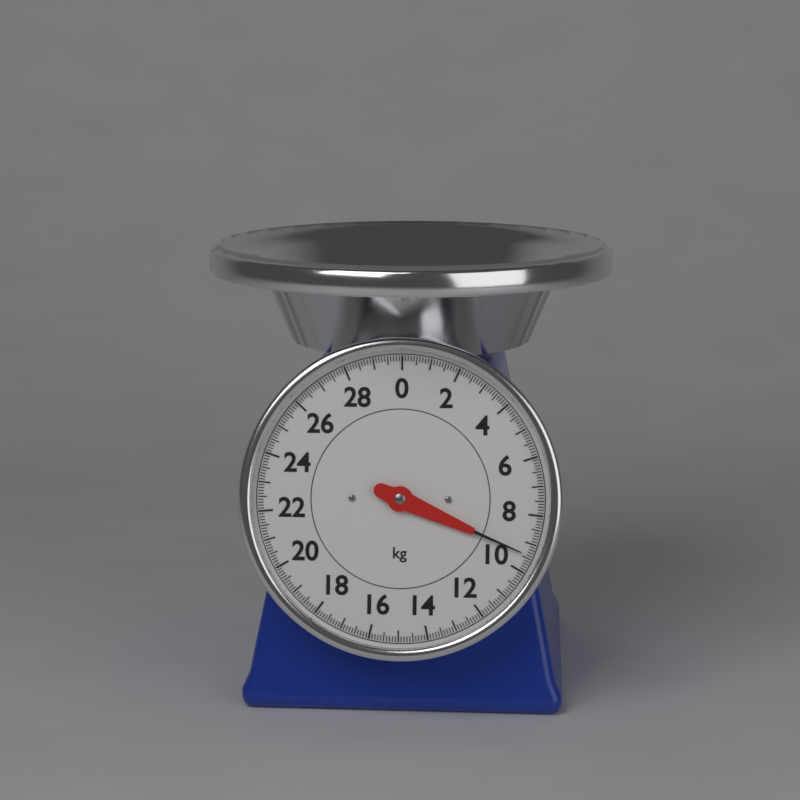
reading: 9.4 kg
